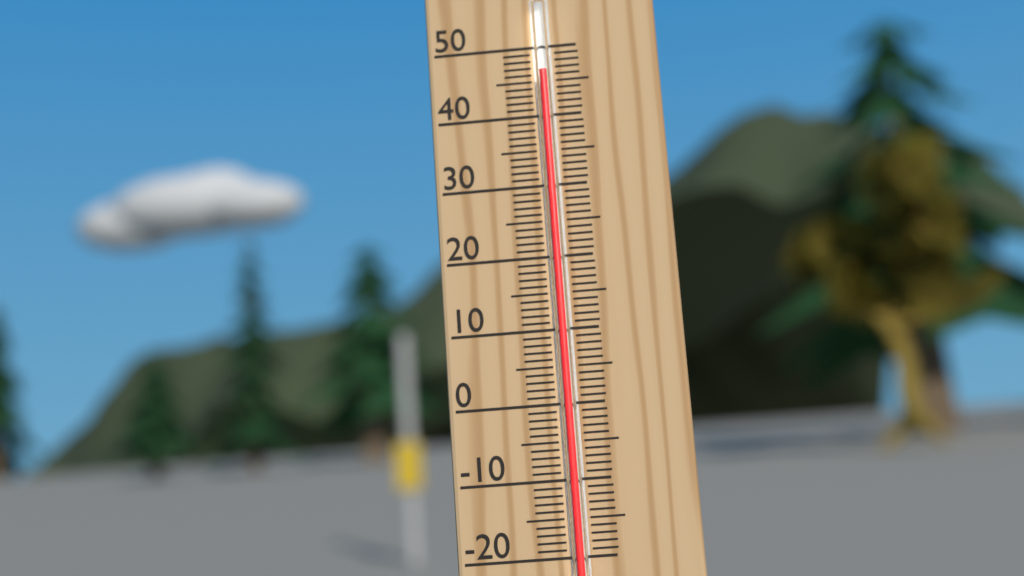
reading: 46 °C
